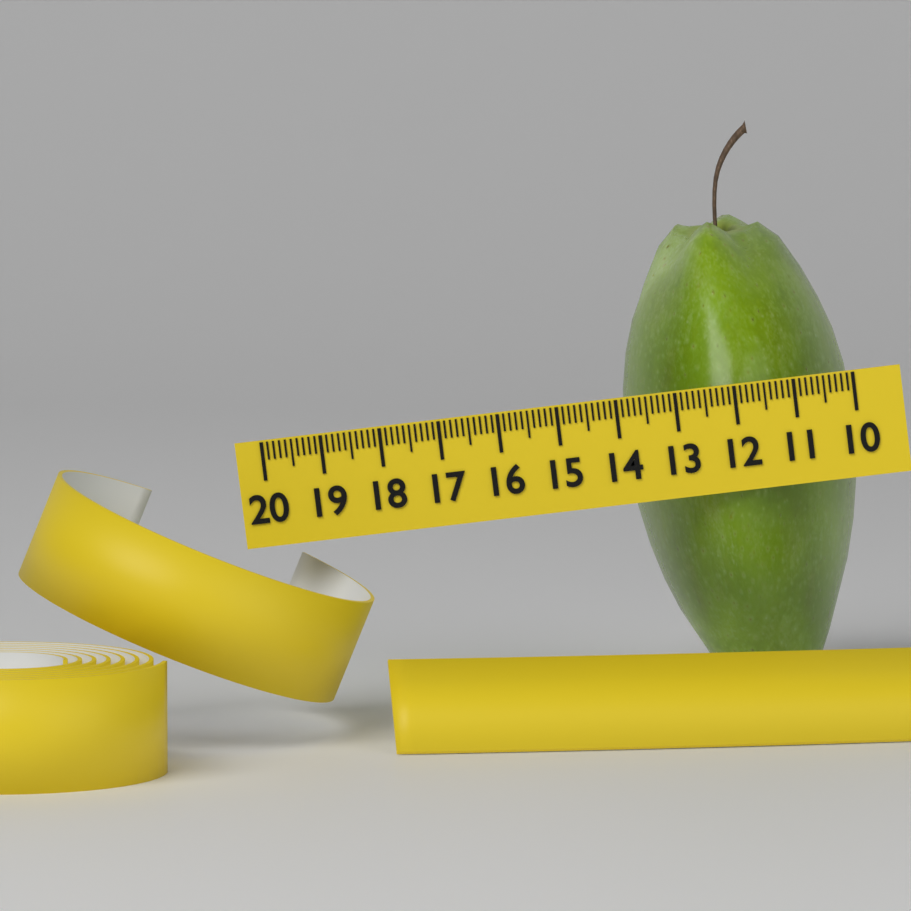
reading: 14.0 (no unit)
